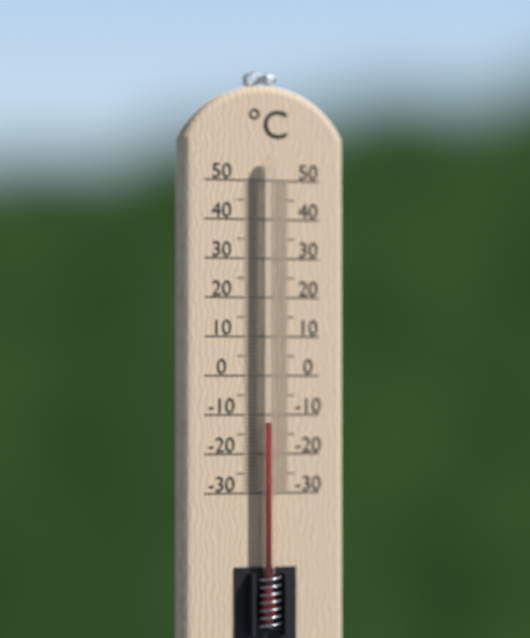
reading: -12 °C
